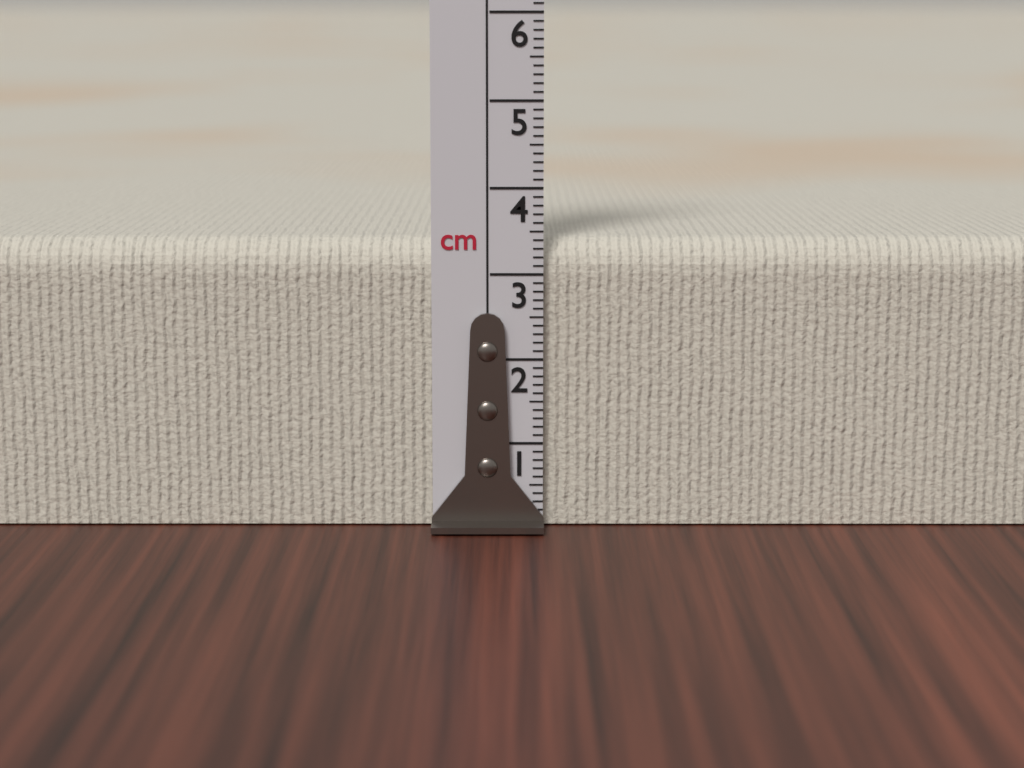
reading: 3.4 cm
